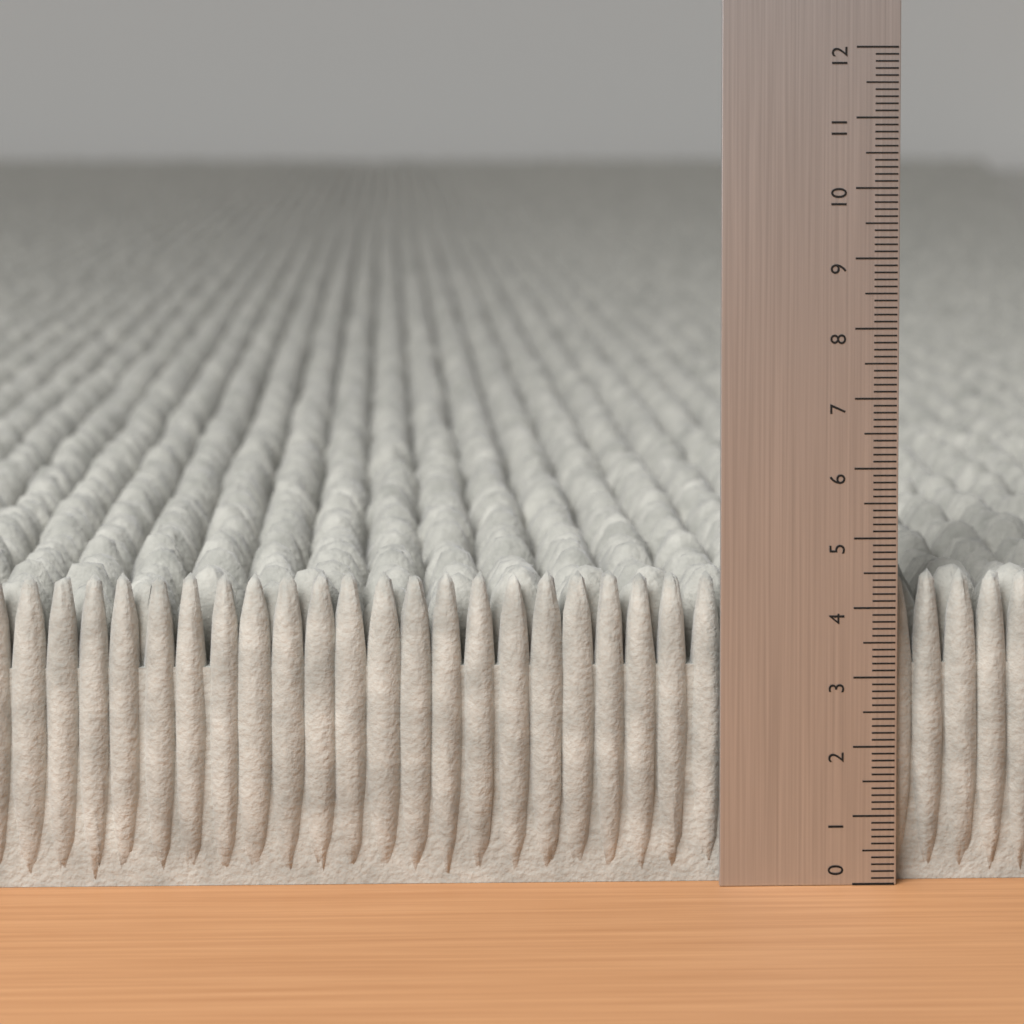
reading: 4.5 (no unit)
